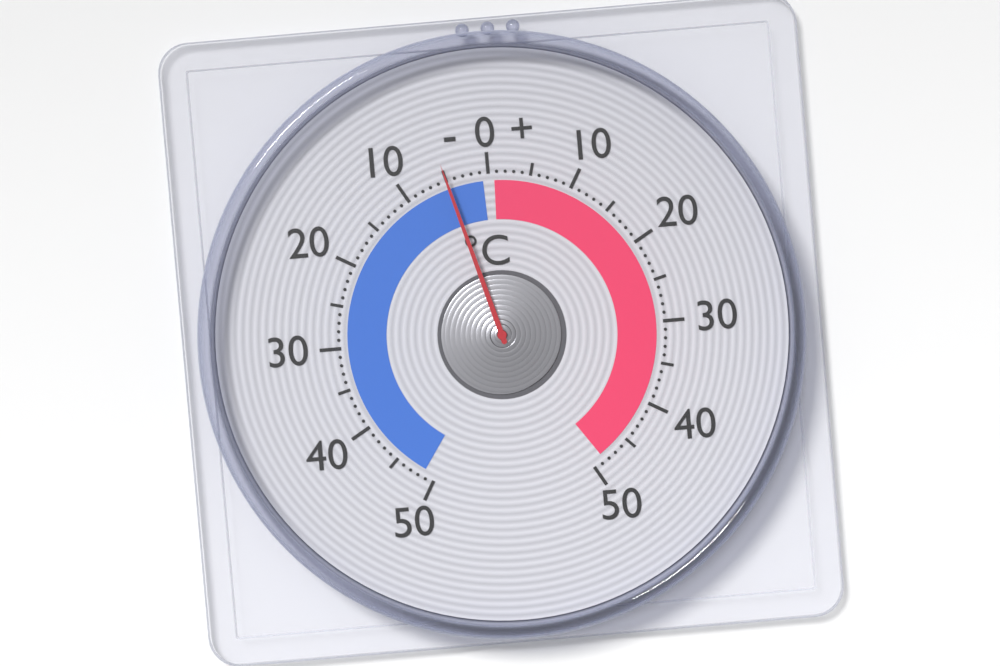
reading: -5 °C
